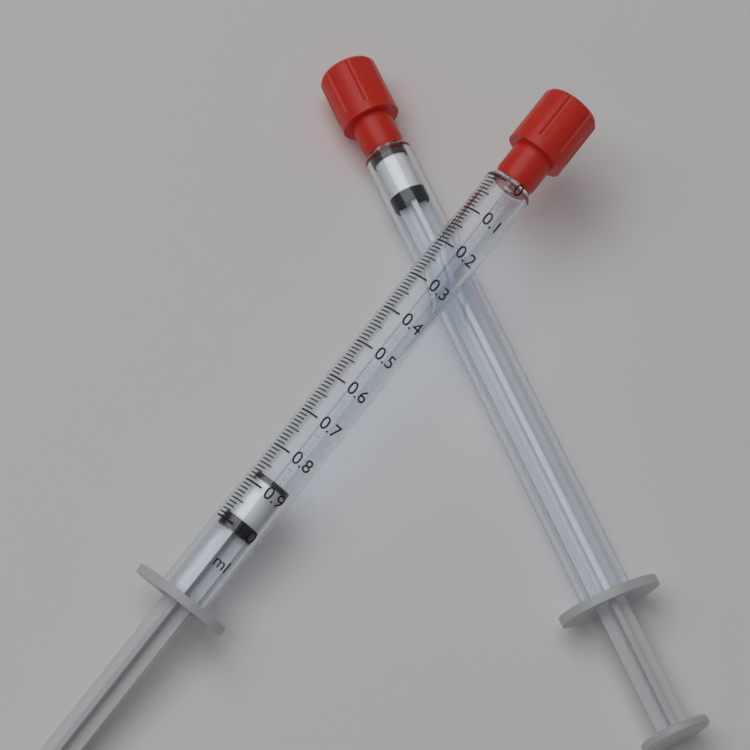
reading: 0.87 ml
